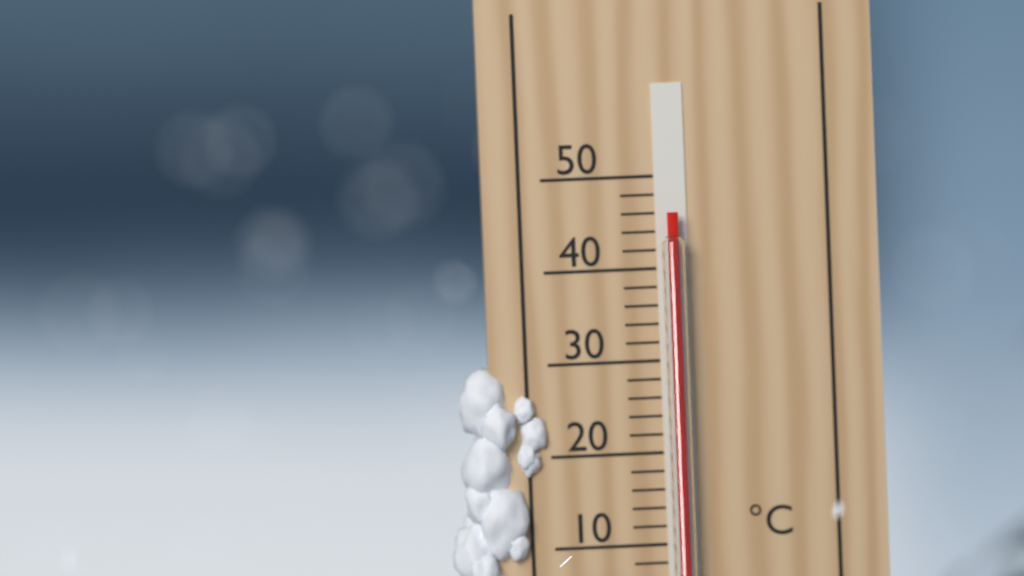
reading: 46 °C
